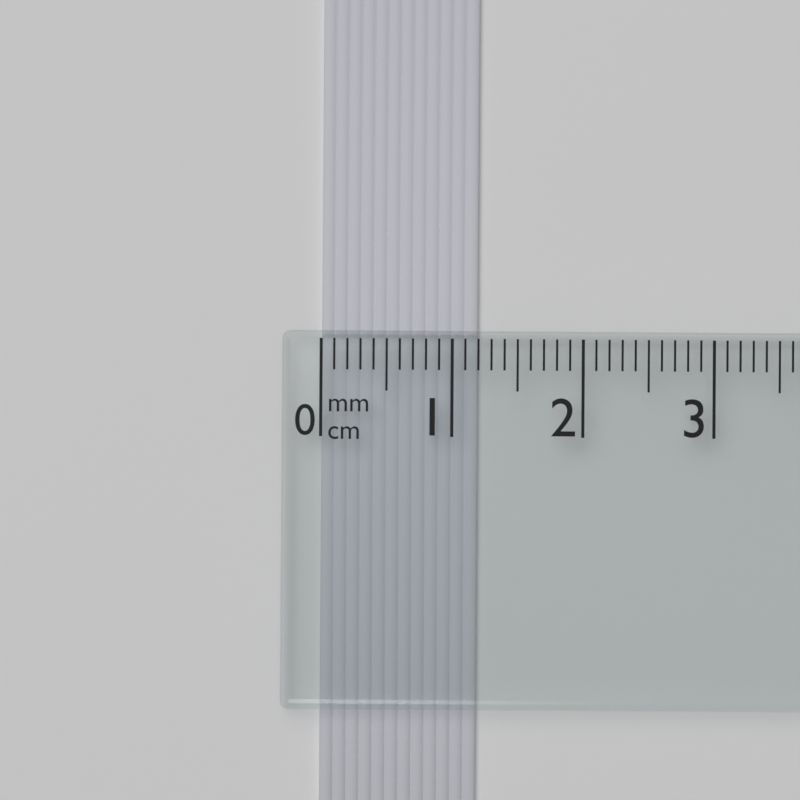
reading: 1.2 cm
